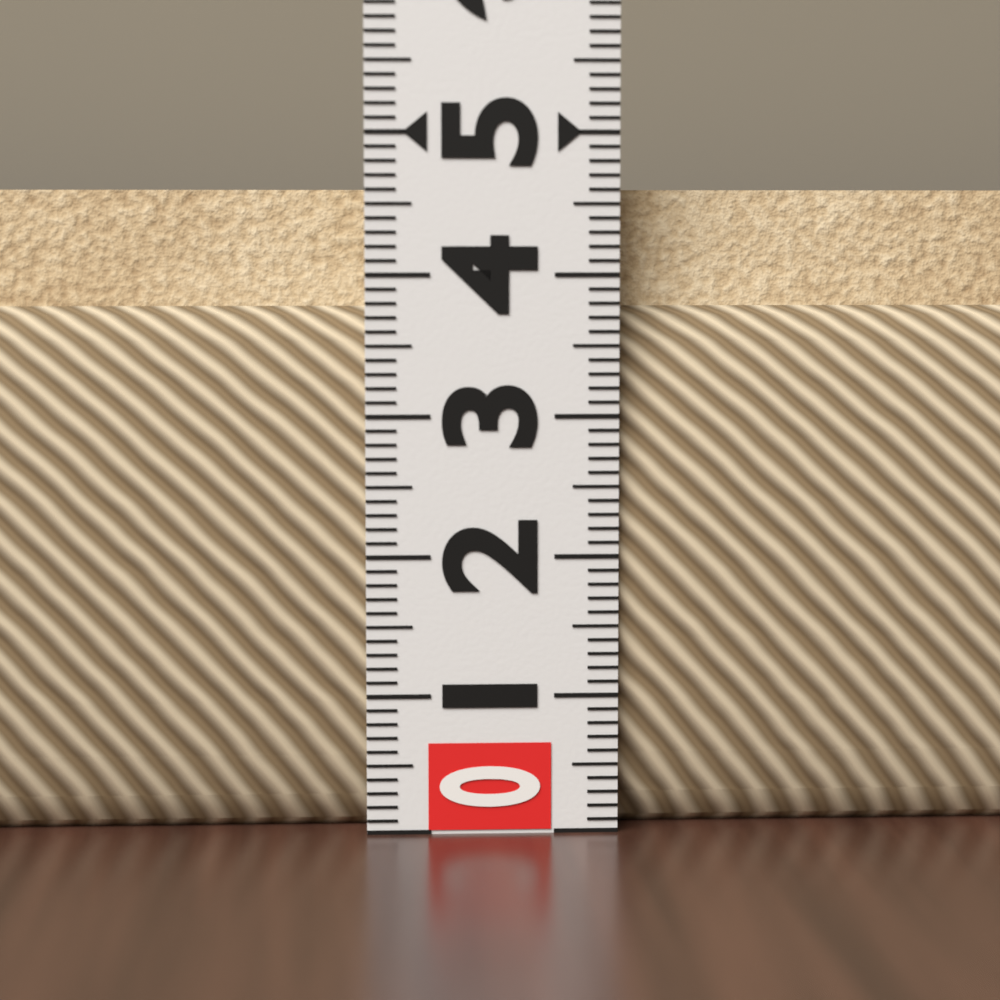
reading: 4.6 (no unit)
